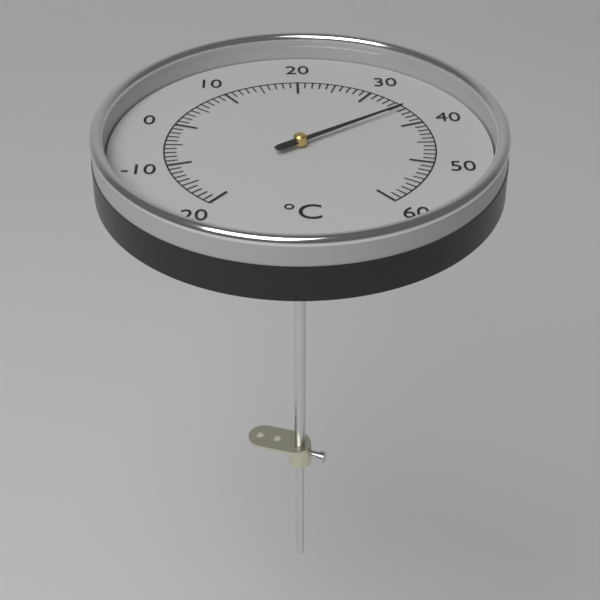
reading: 36 °C
